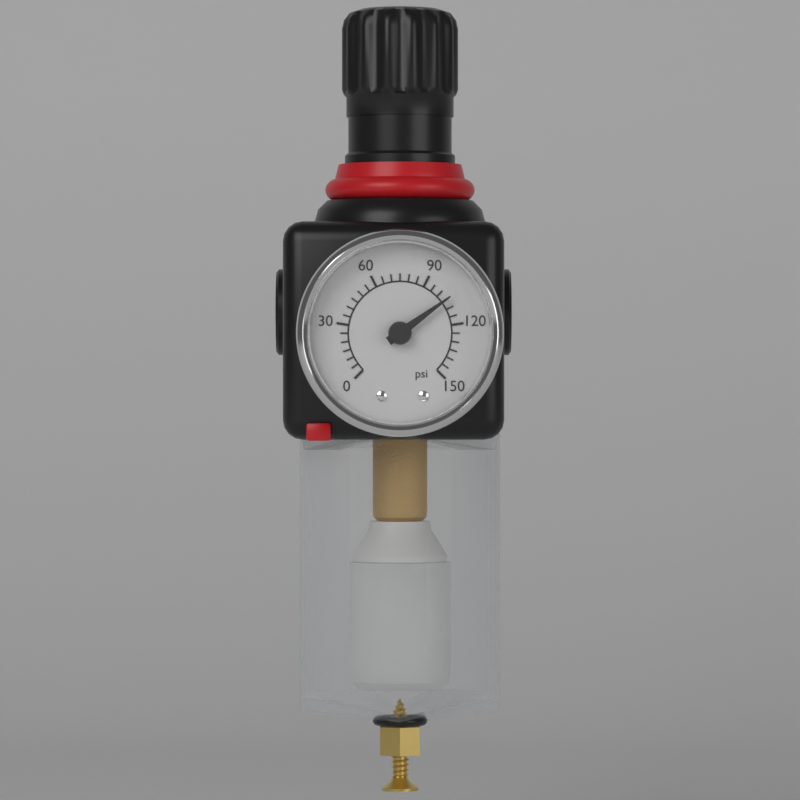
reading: 105 psi
